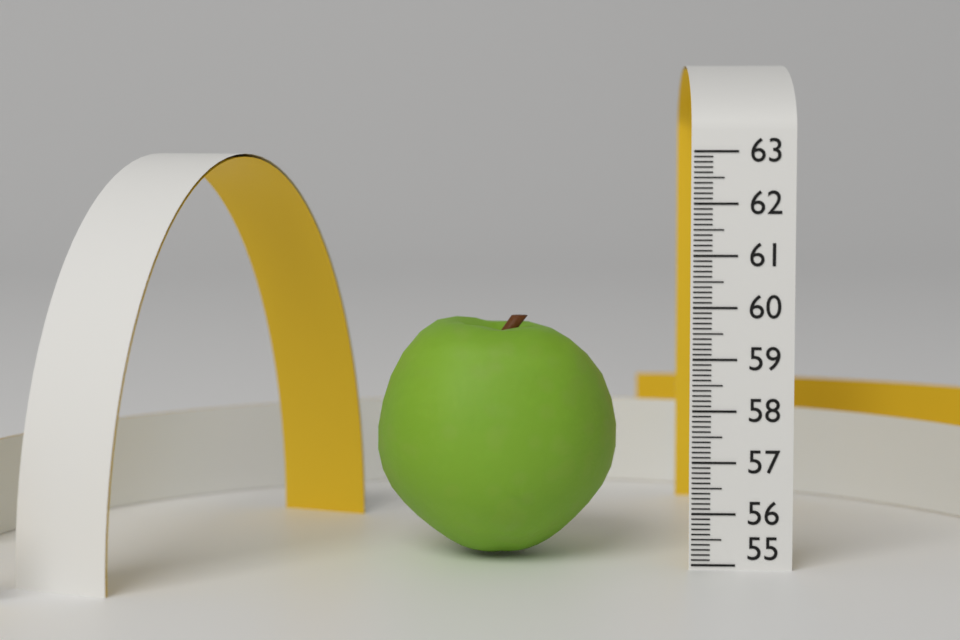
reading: 59.7 (no unit)
